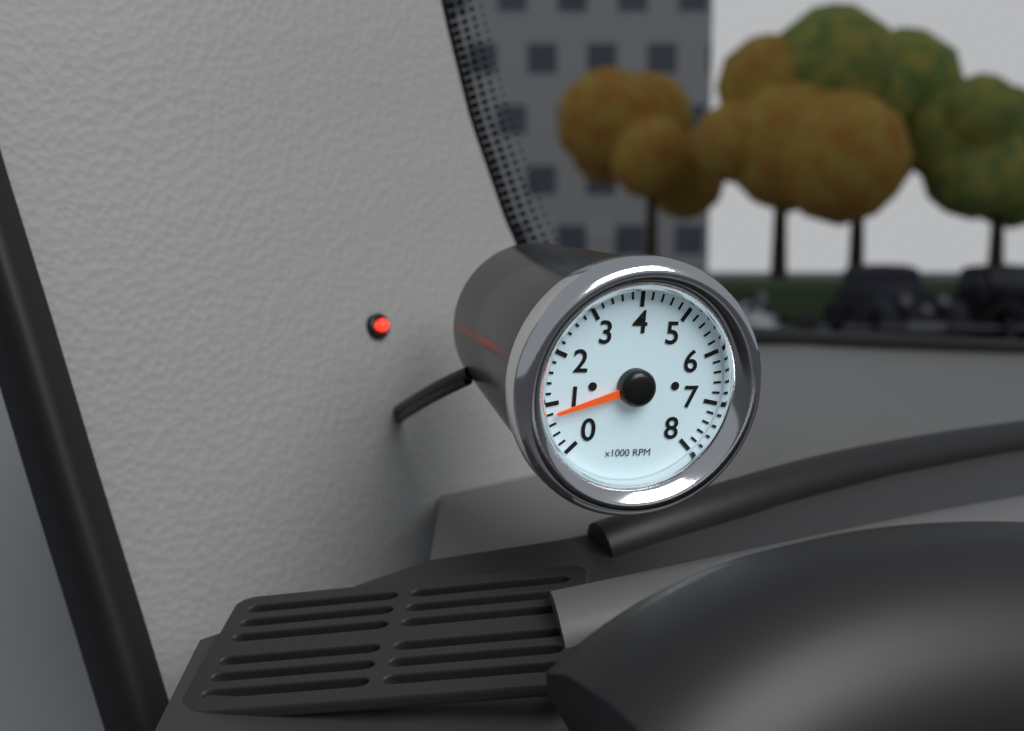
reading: 800 RPM
